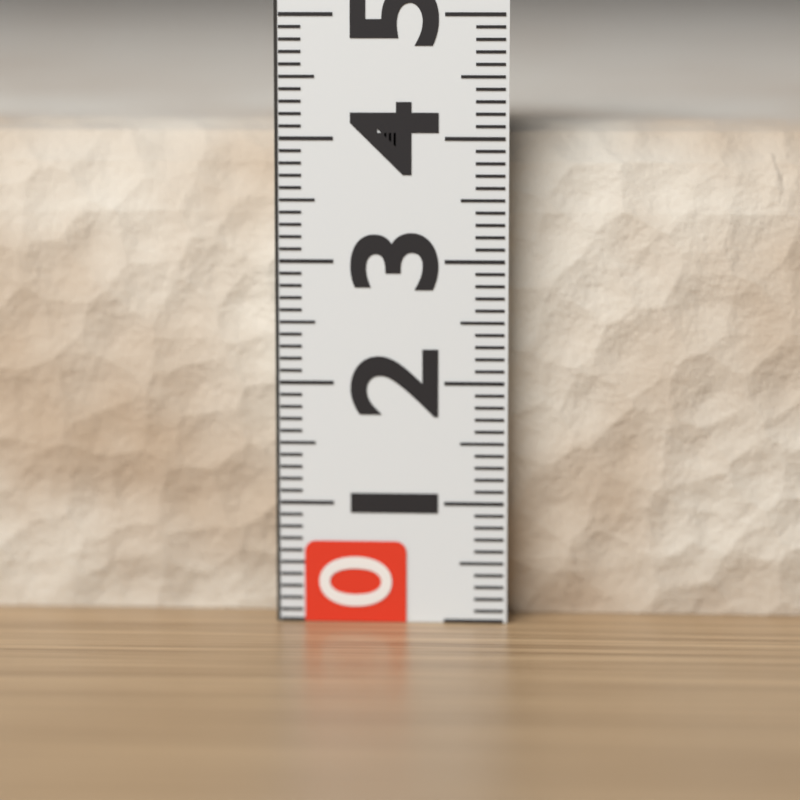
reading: 4.1 (no unit)
